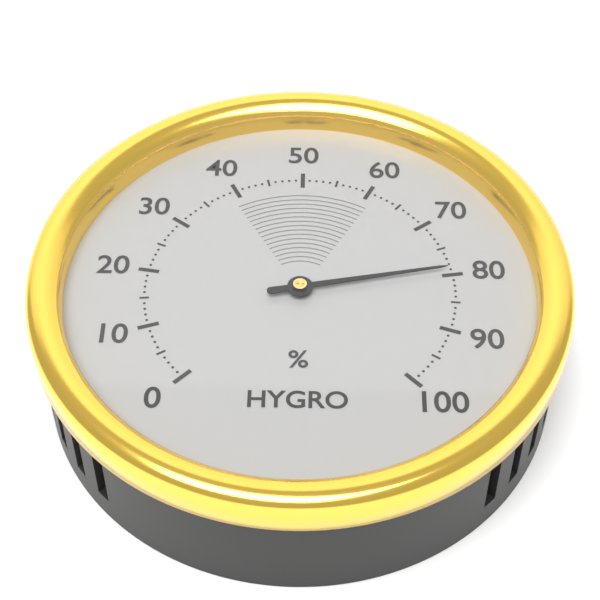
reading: 79 %
